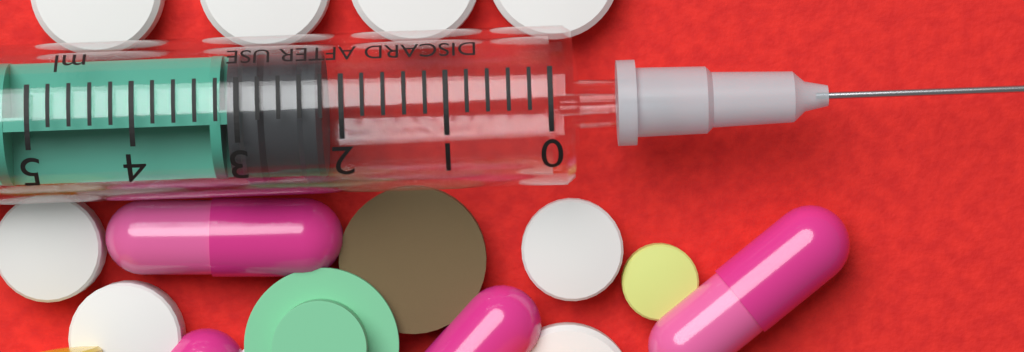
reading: 2.2 ml
